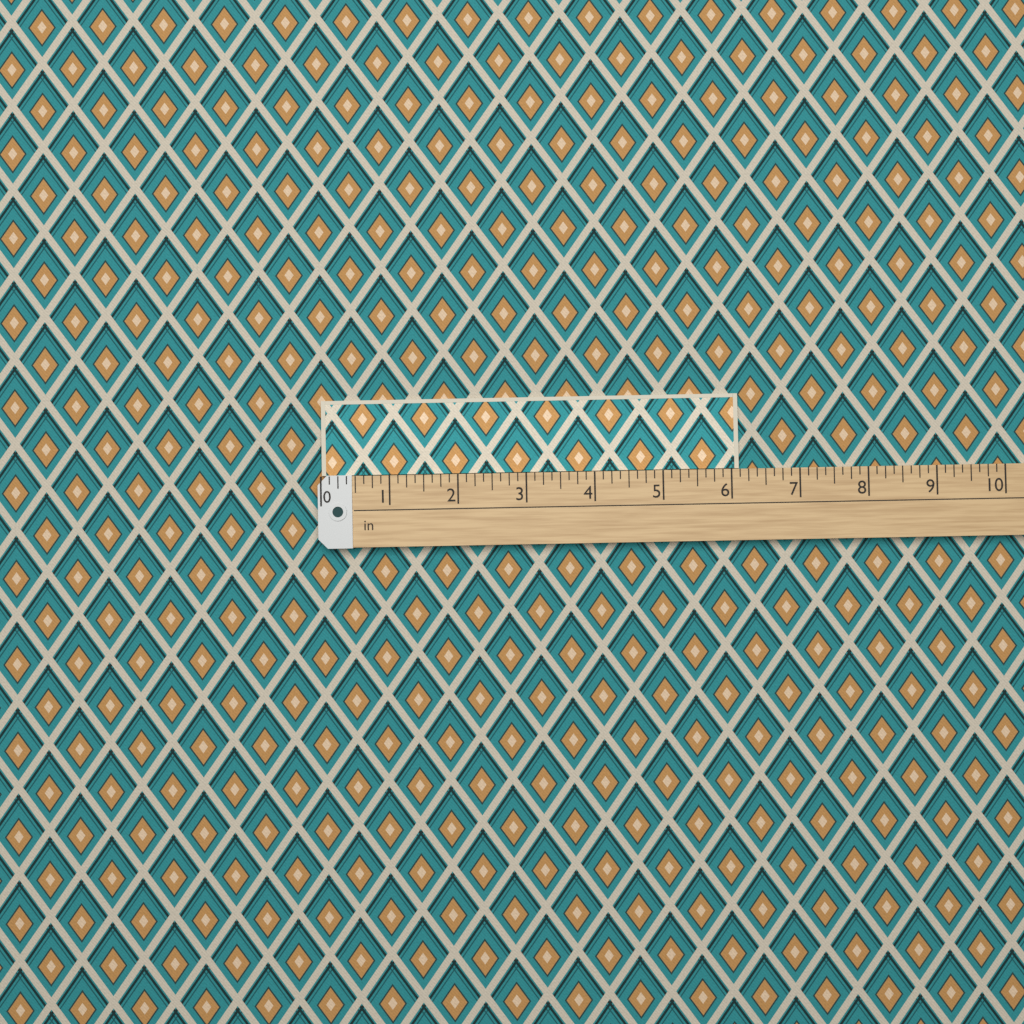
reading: 6.125 in
